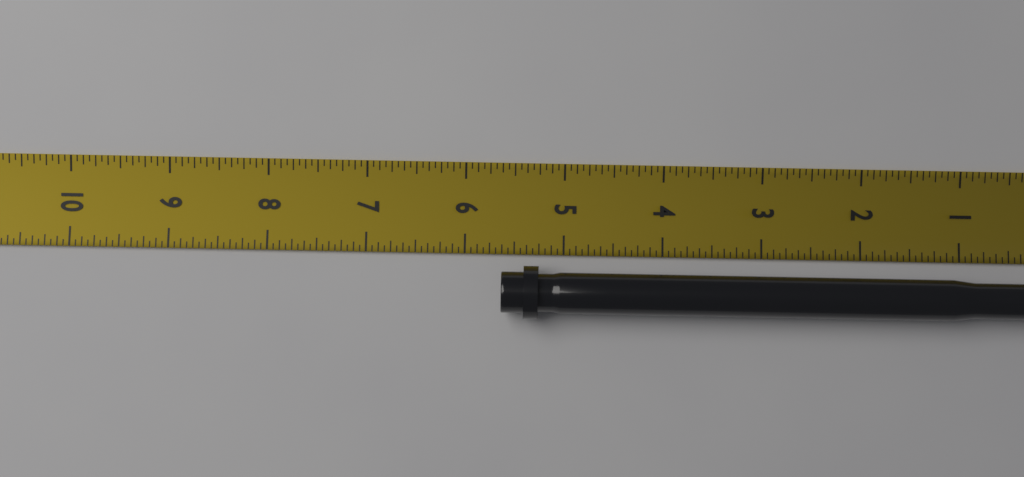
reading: 5.6250 in
